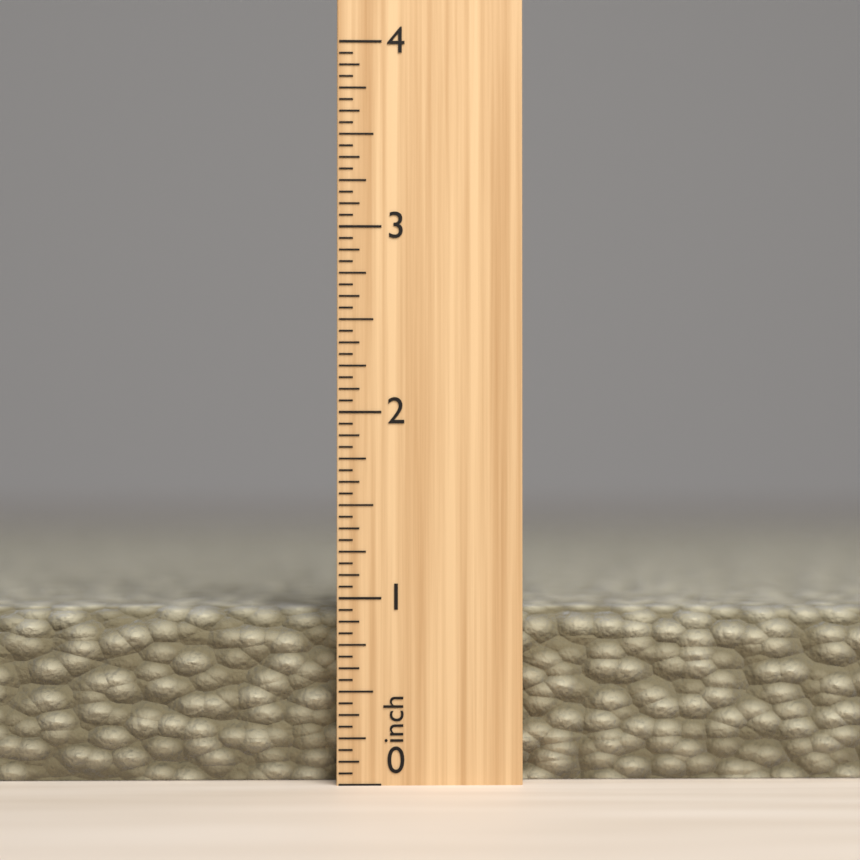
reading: 0.9375 inch
